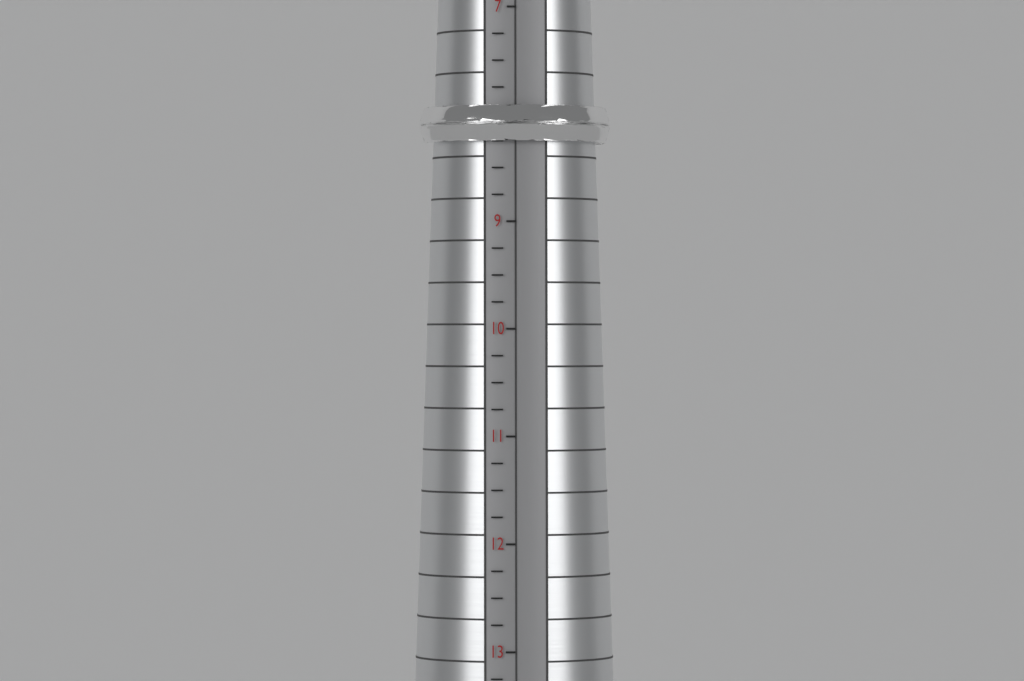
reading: 8.25 (no unit)
